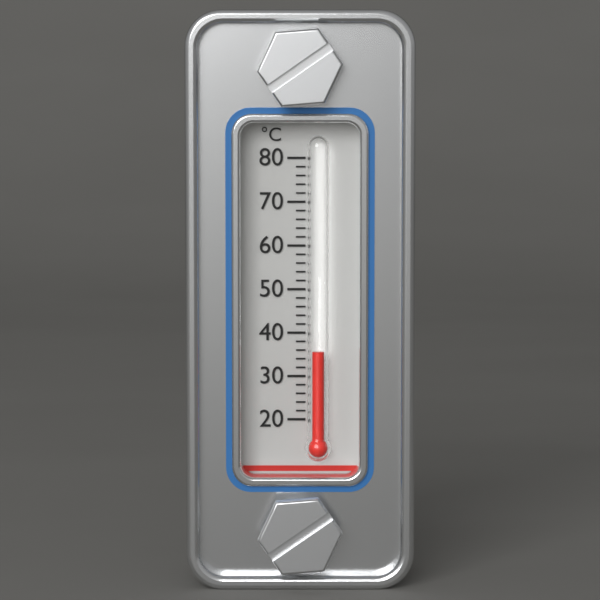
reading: 36 °C
